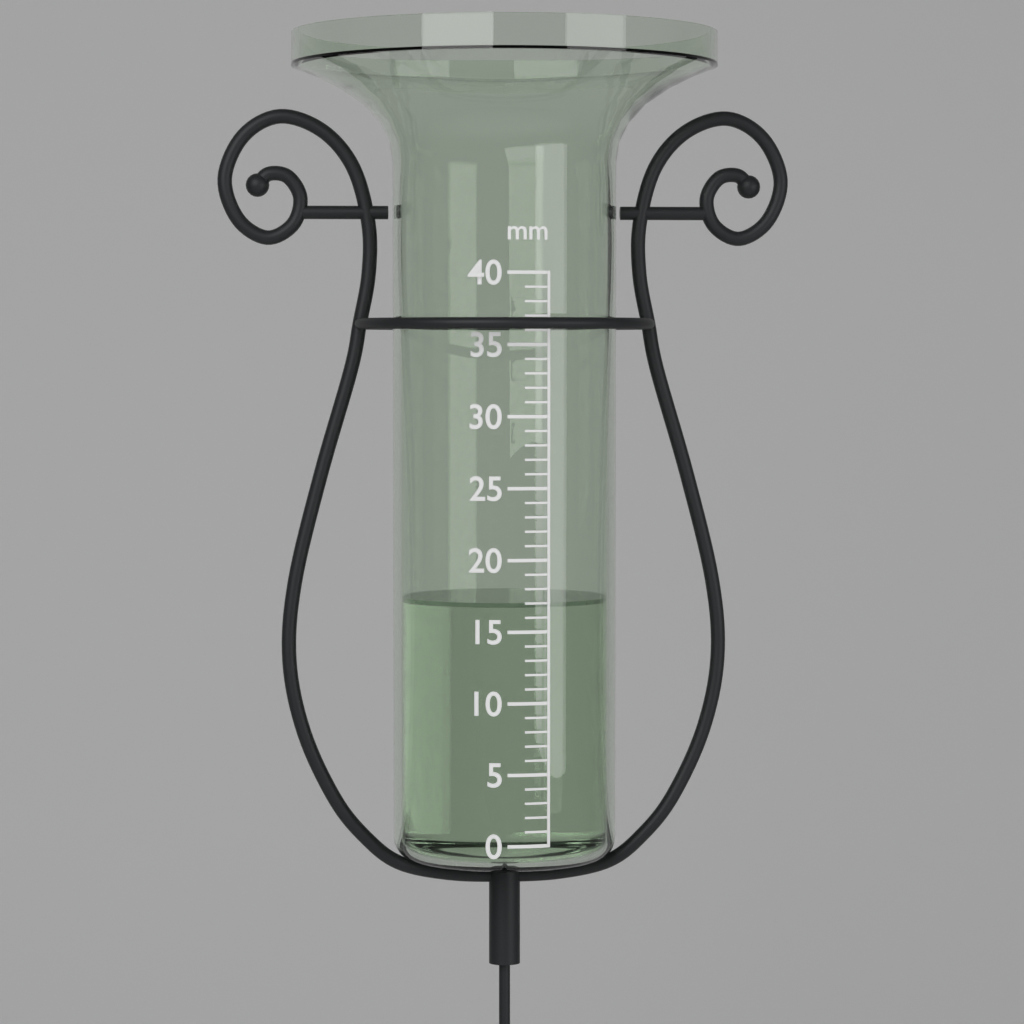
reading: 17 mm
